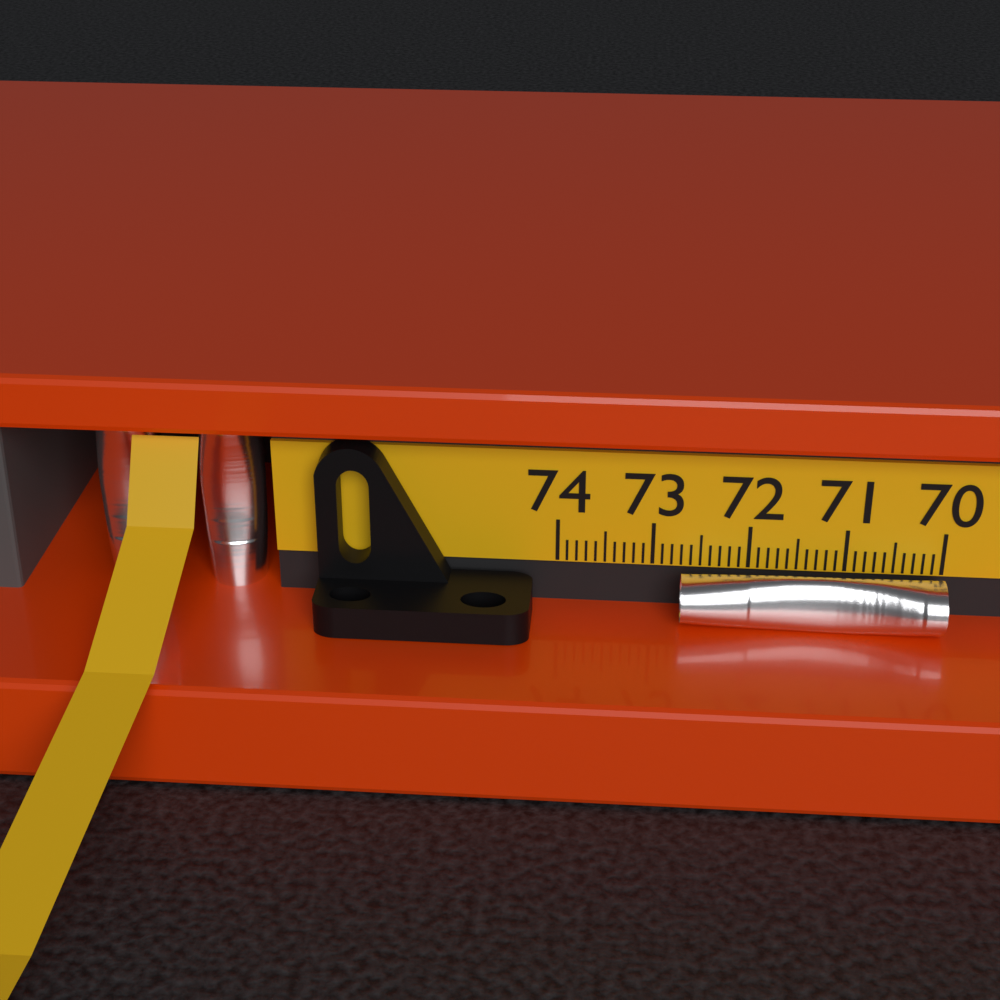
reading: 72.7 (no unit)
